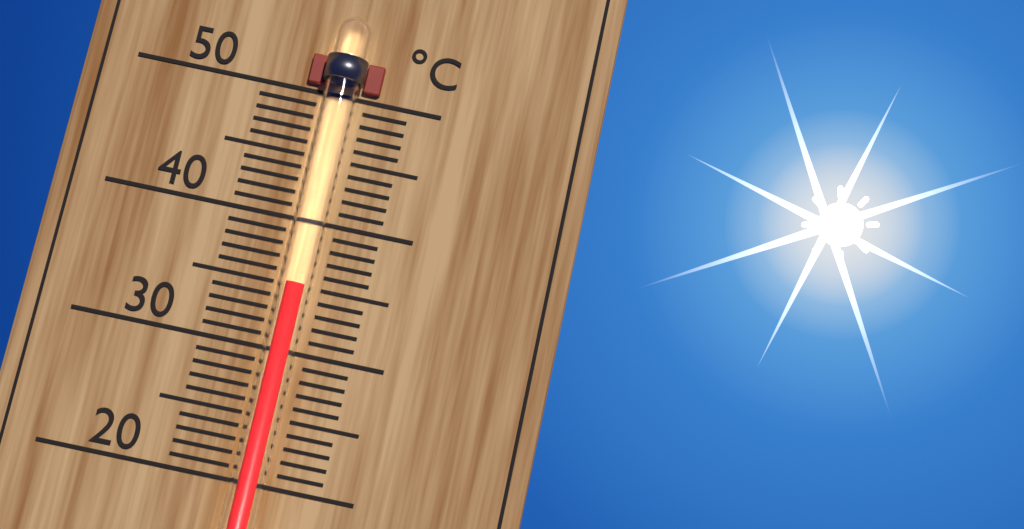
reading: 35 °C
